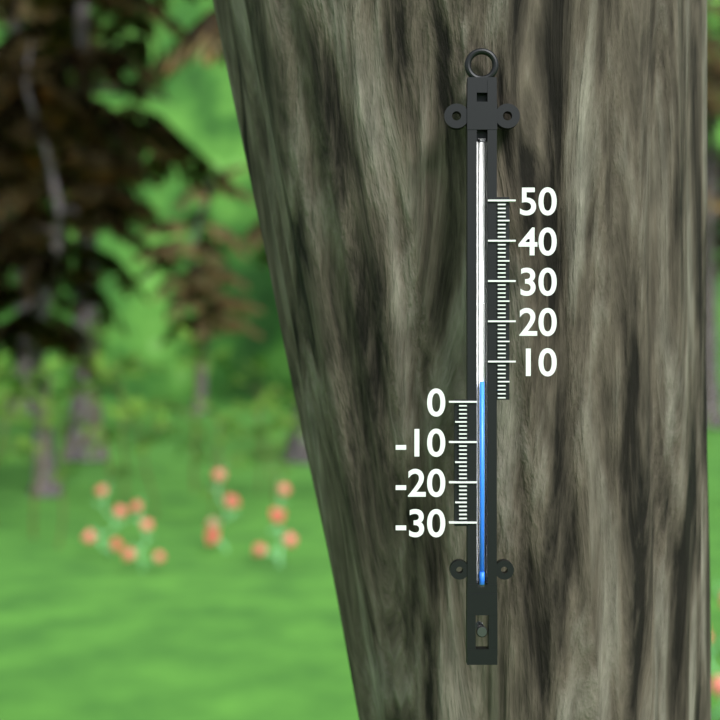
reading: 5 (no unit)
